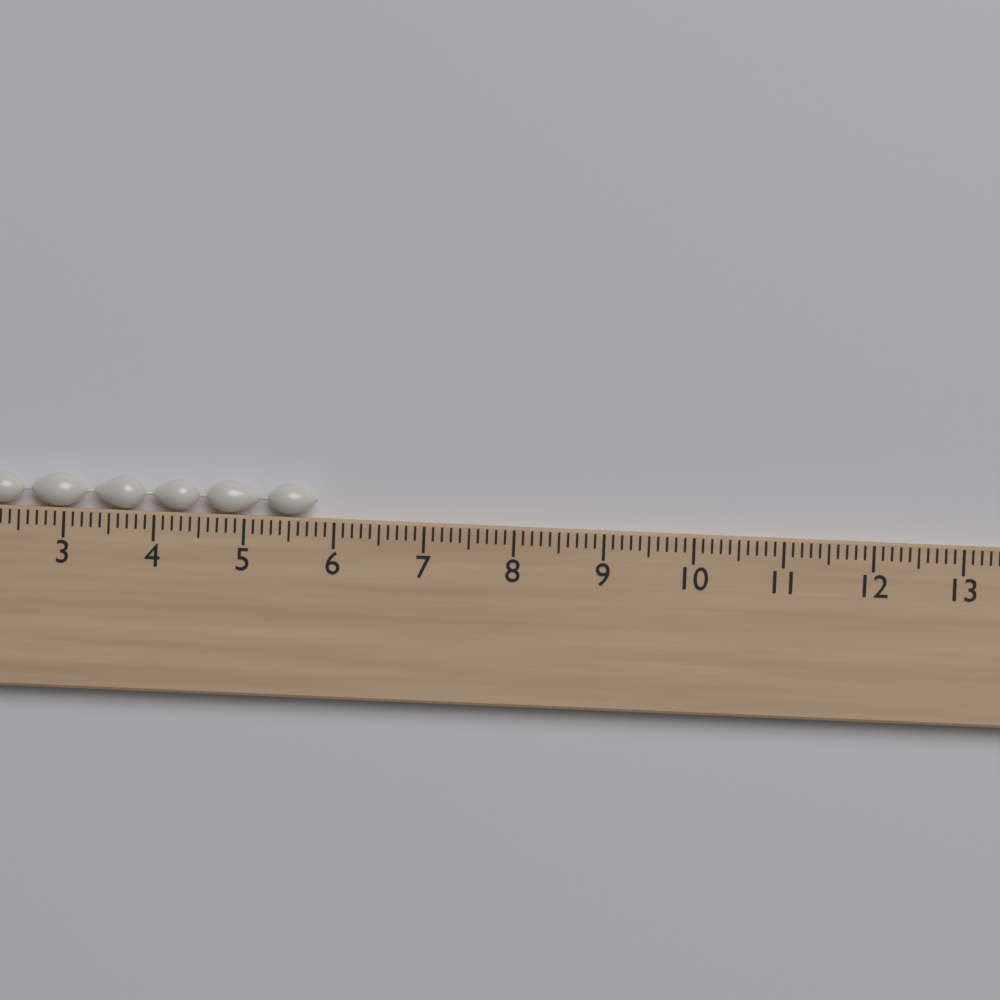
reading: 5.8 cm
